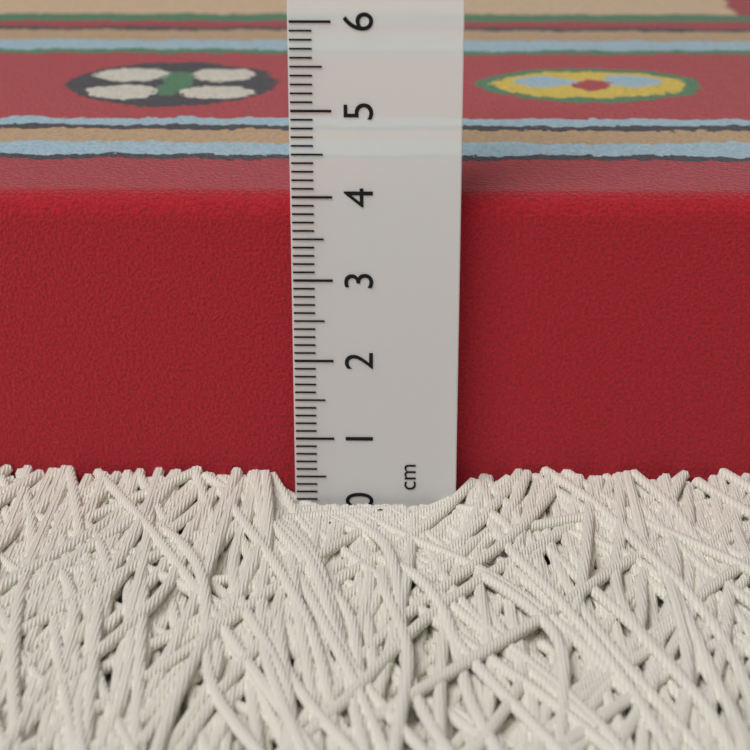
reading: 3.9 cm
